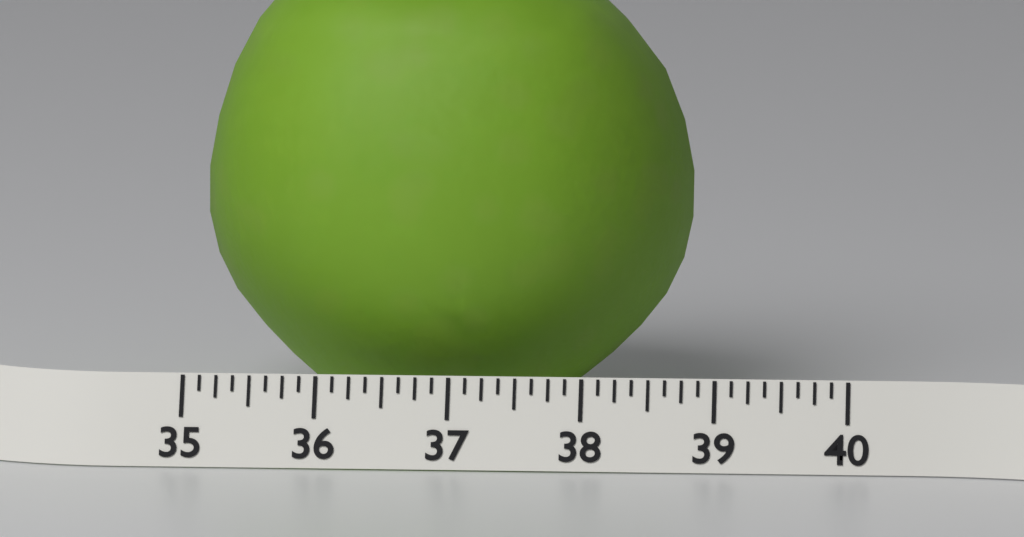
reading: 38.750 (no unit)
